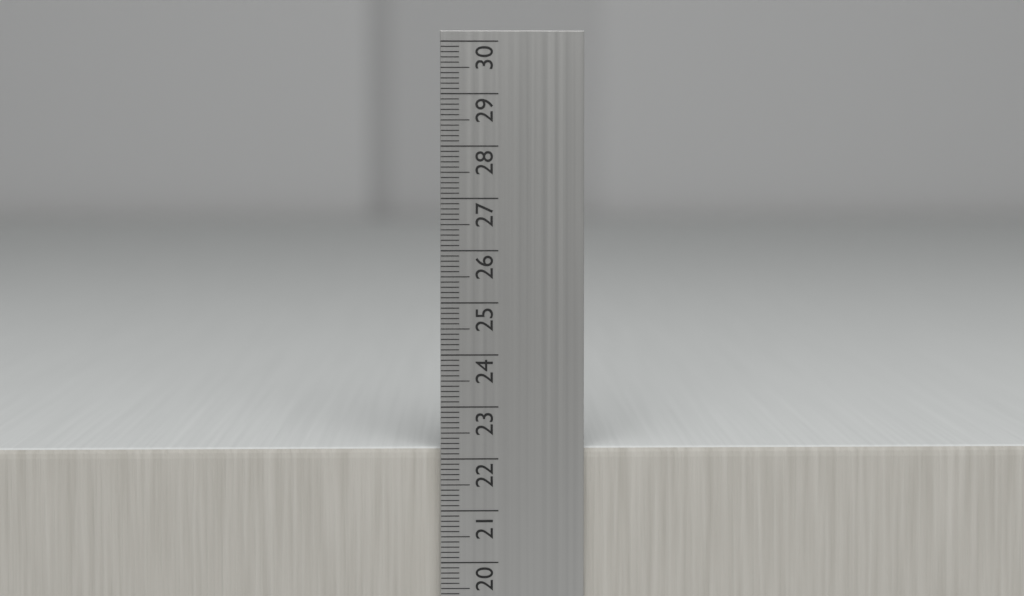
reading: 22.2 cm
